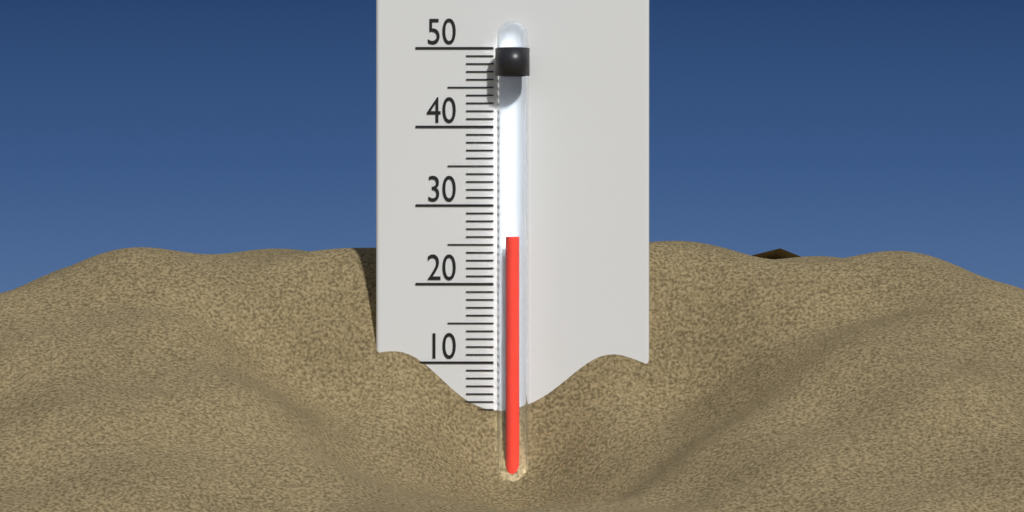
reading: 26 °C
